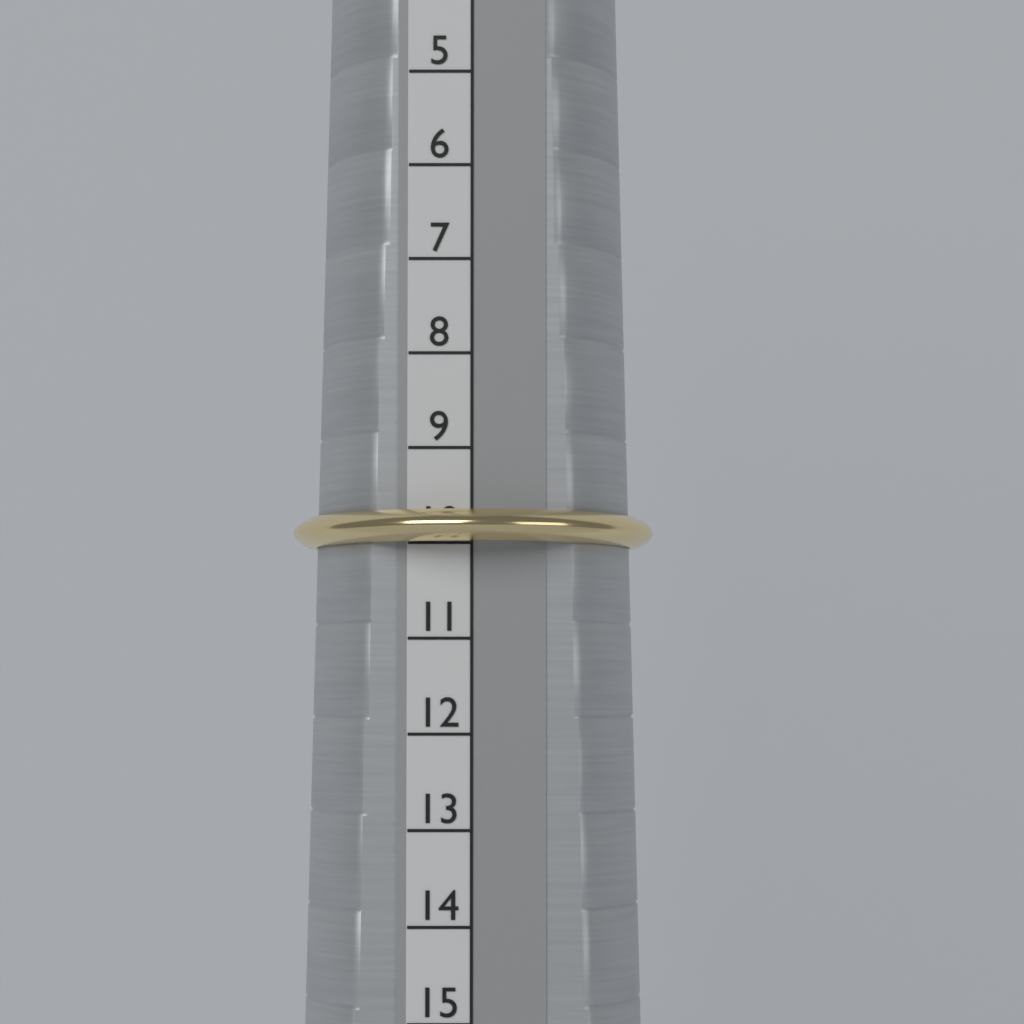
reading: 10 (no unit)
